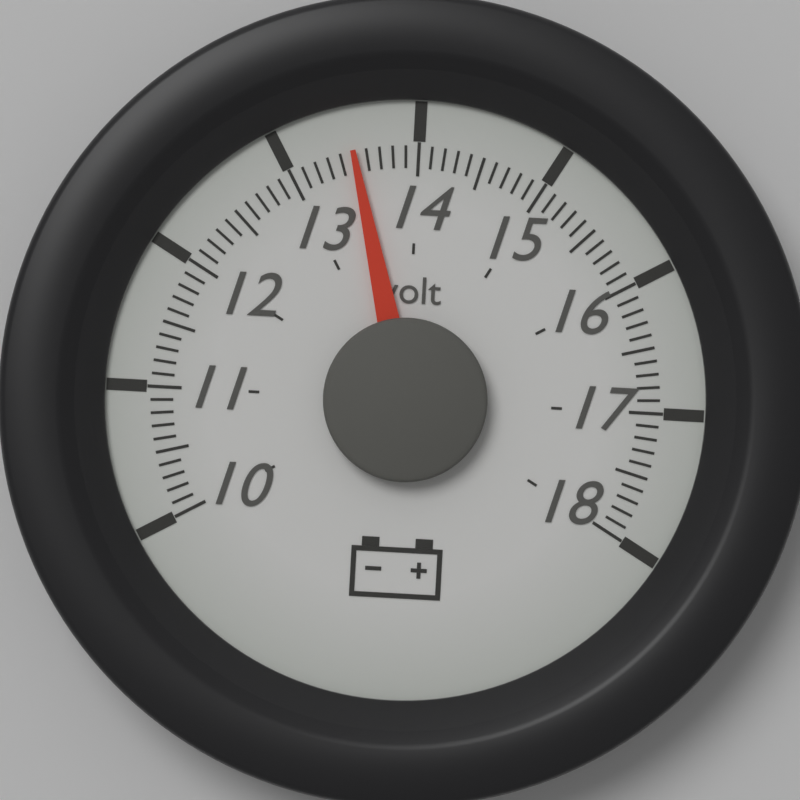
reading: 13.5 volt
